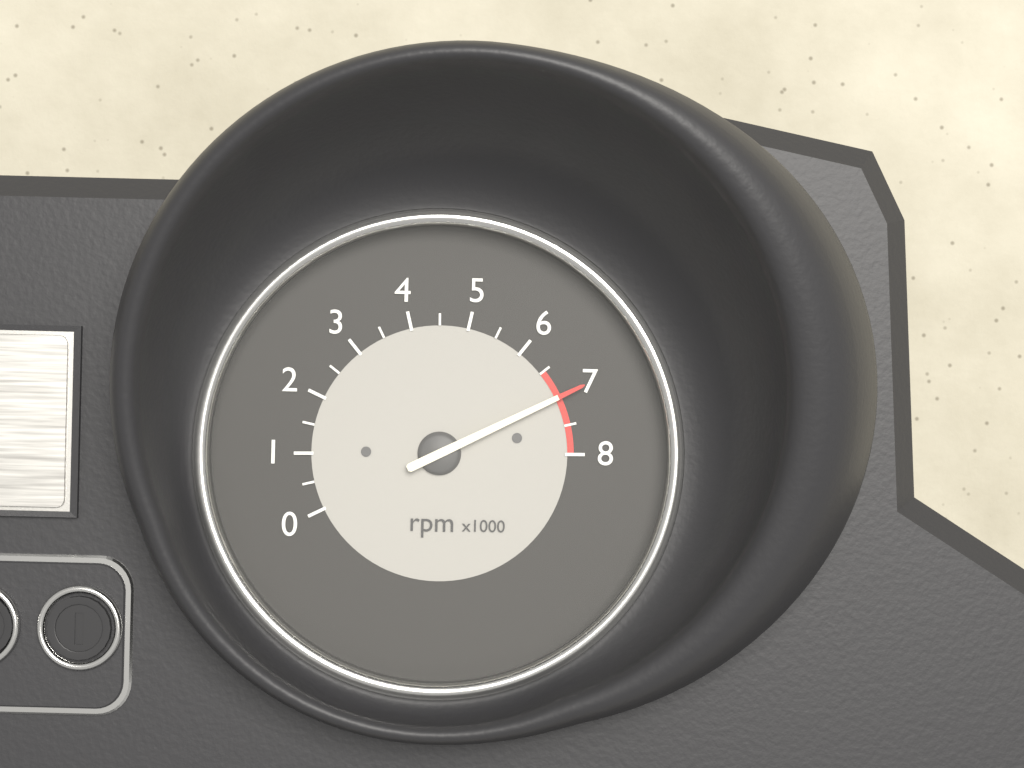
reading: 7000 rpm
